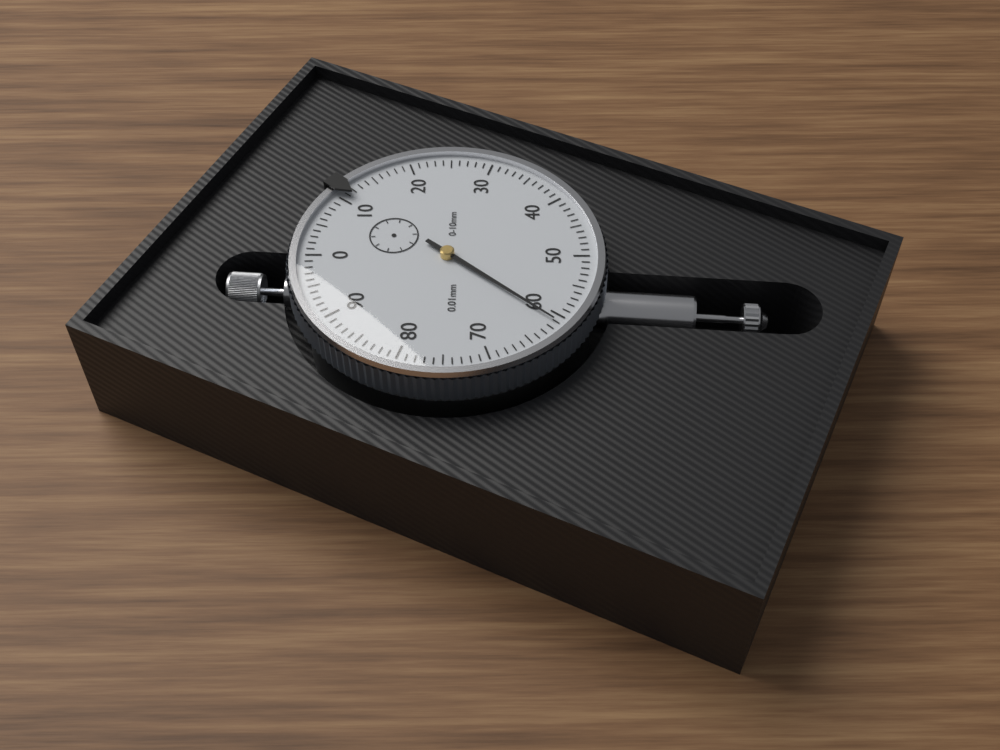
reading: 0.61 mm
